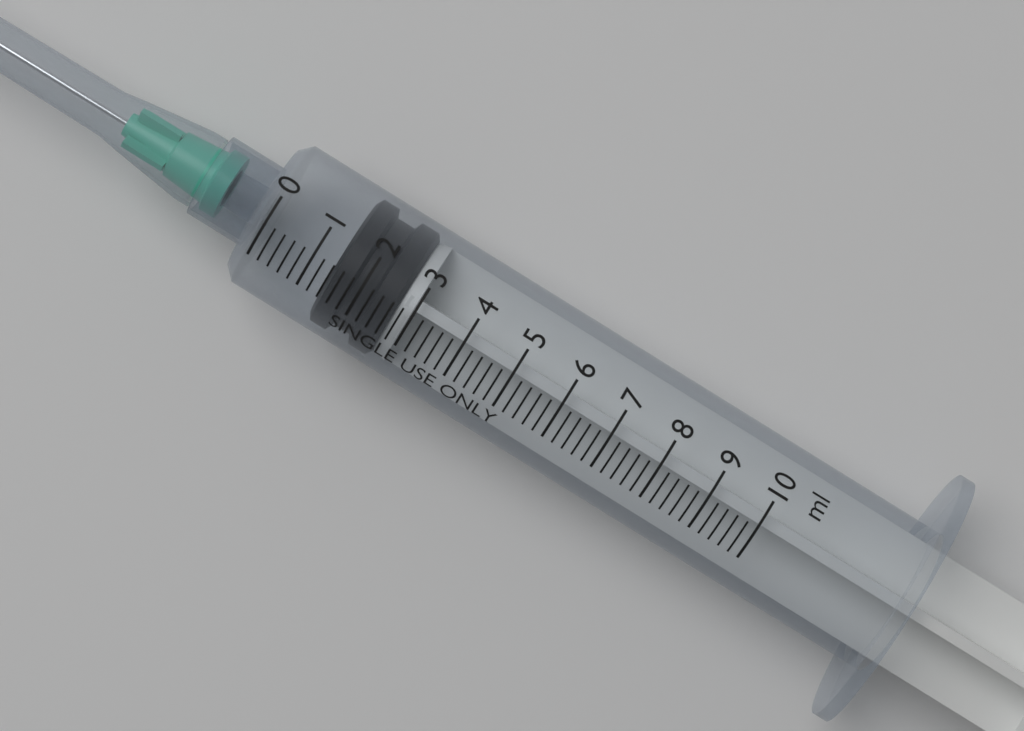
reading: 1.4 ml
